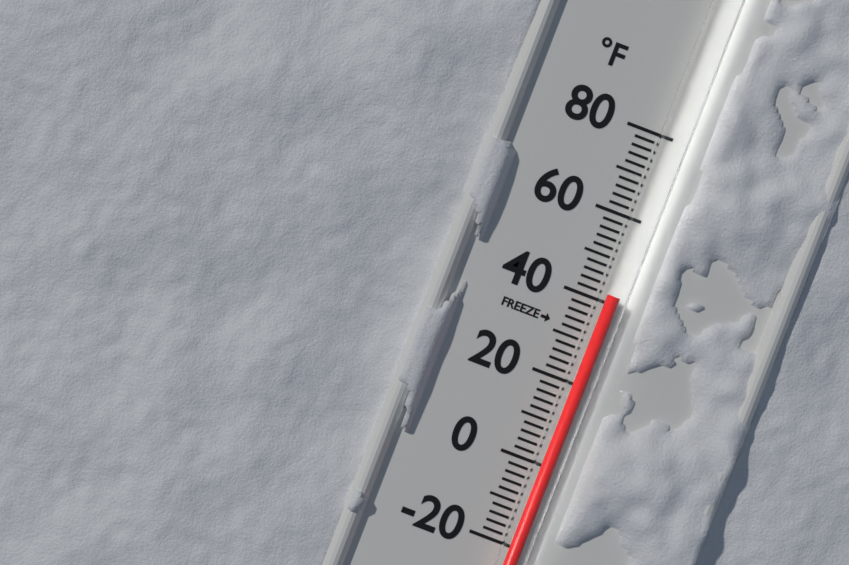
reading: 42 °F
